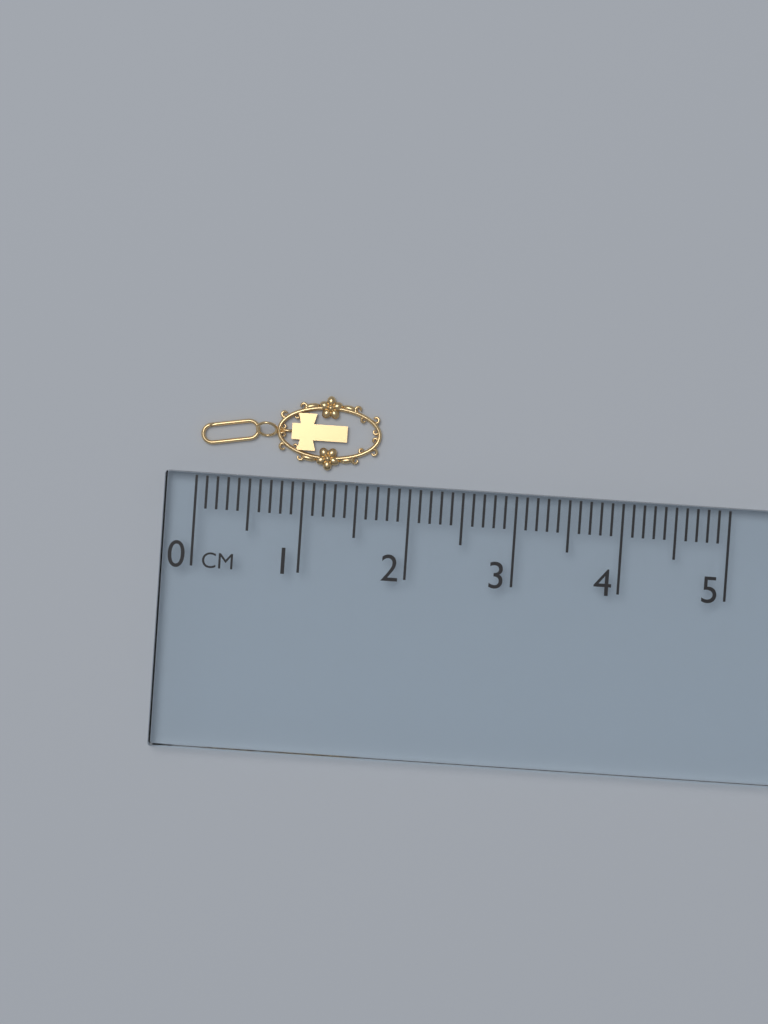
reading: 1.7 cm
